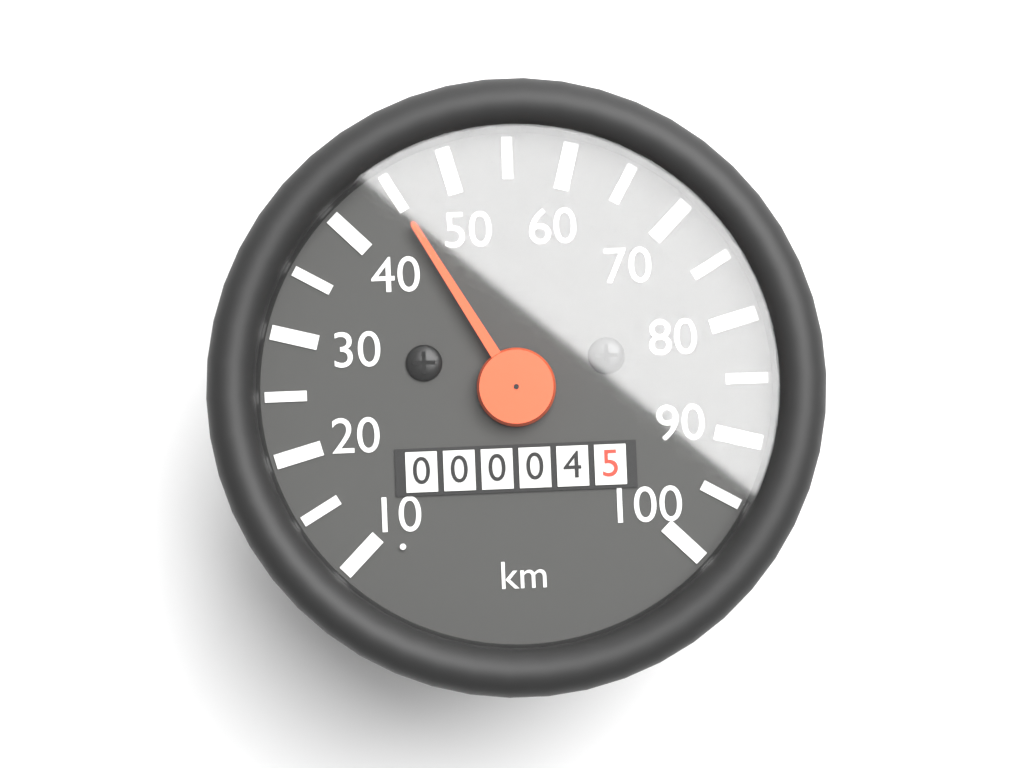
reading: 45 km/h
